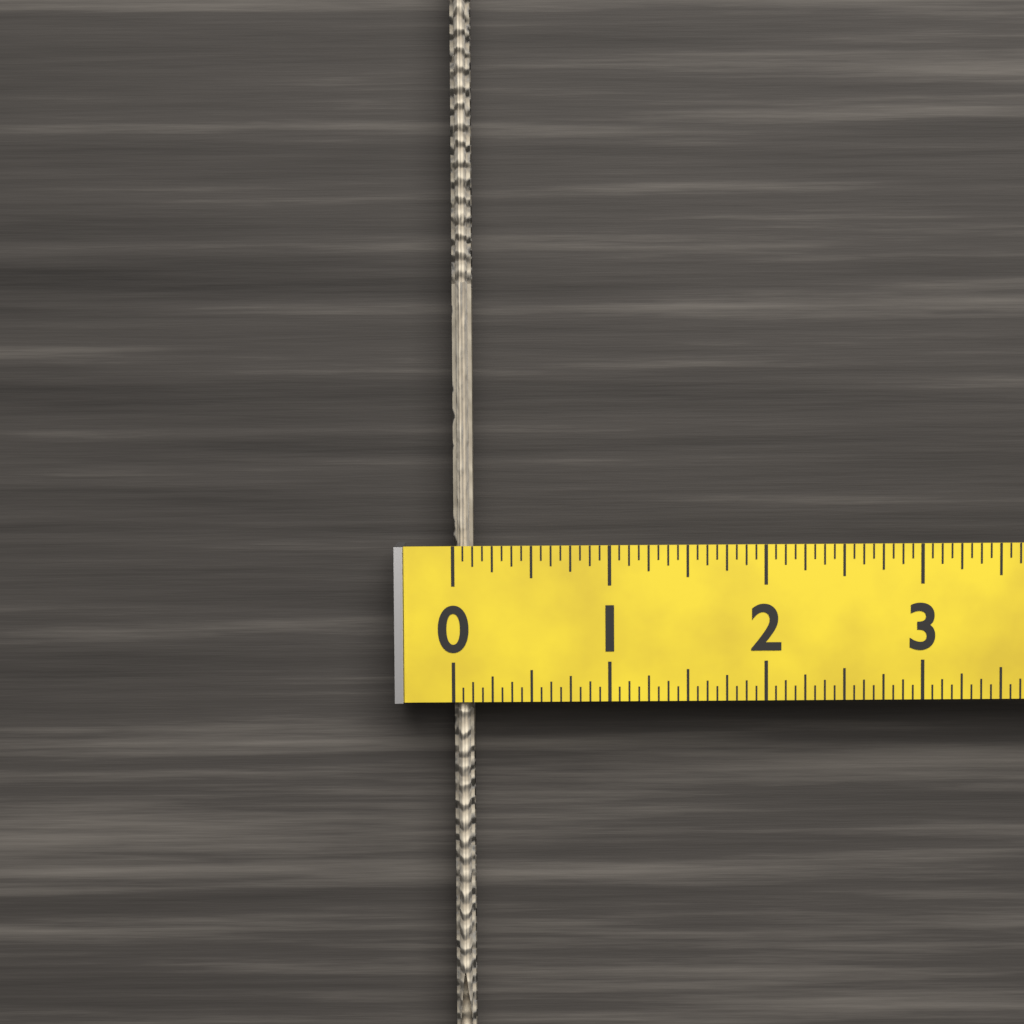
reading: 0.1250 (no unit)
